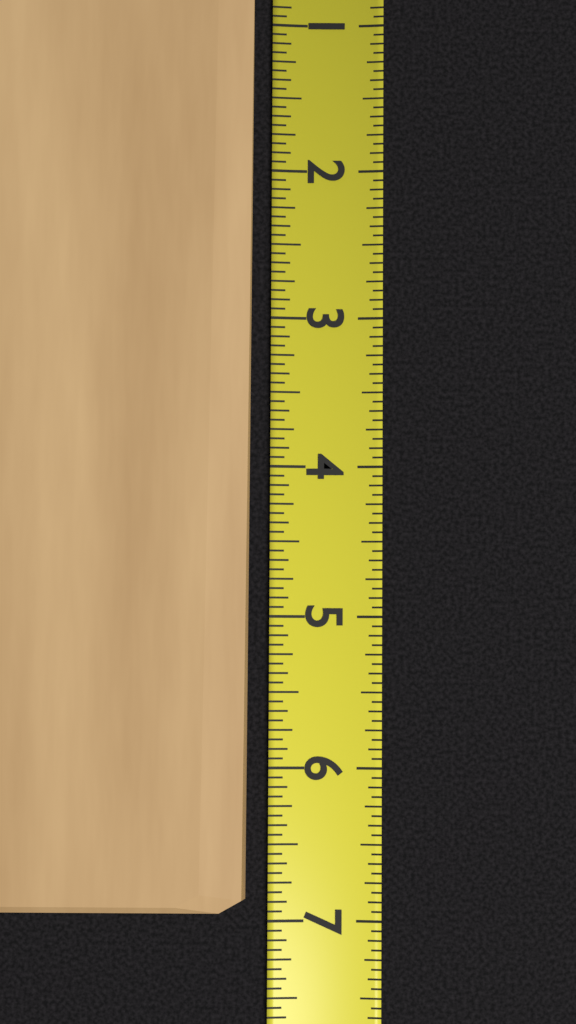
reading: 6.9375 (no unit)
